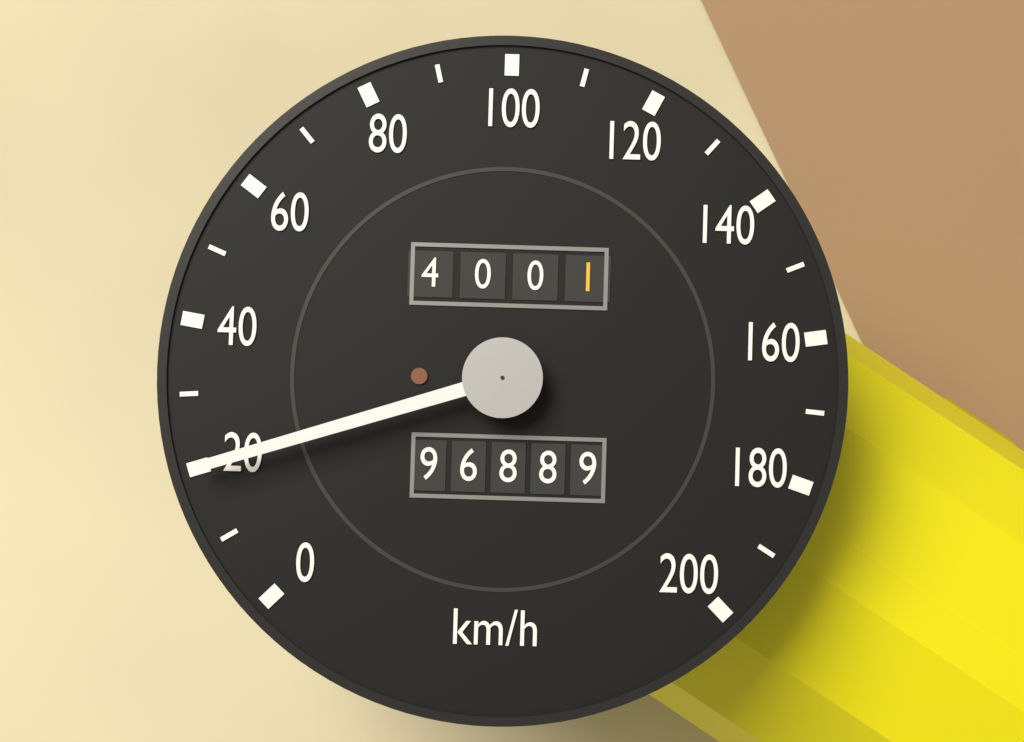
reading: 20 km/h
